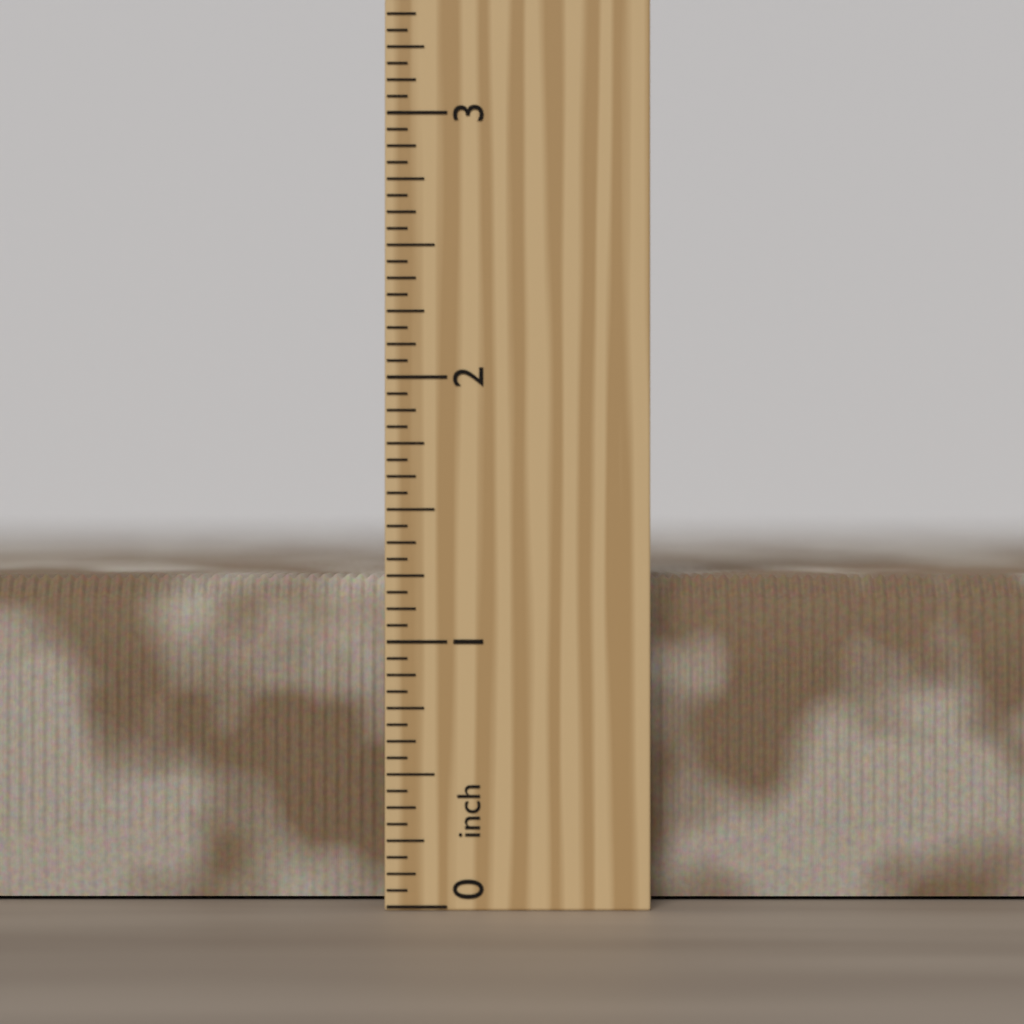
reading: 1.2500 inch
